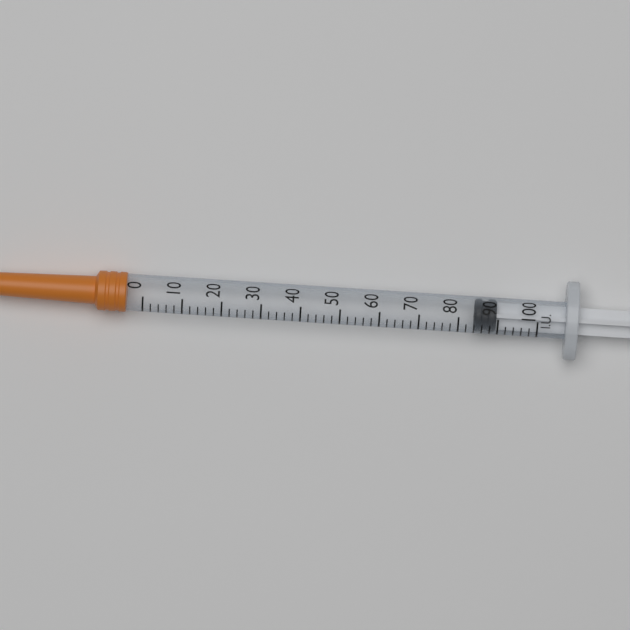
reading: 84 IU
